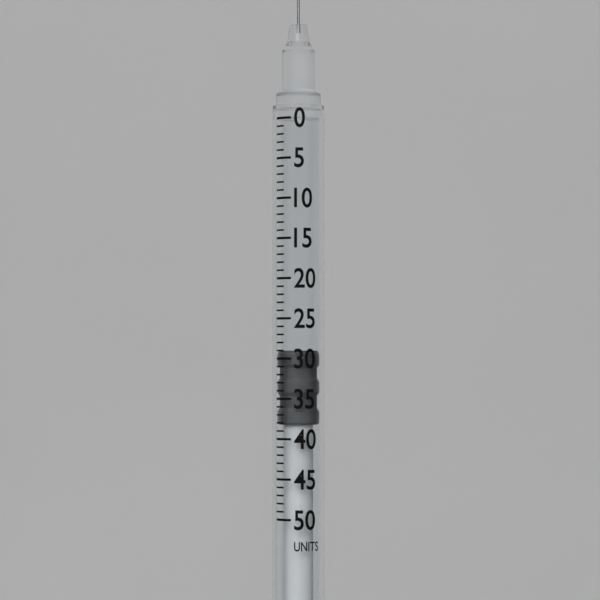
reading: 29 units
